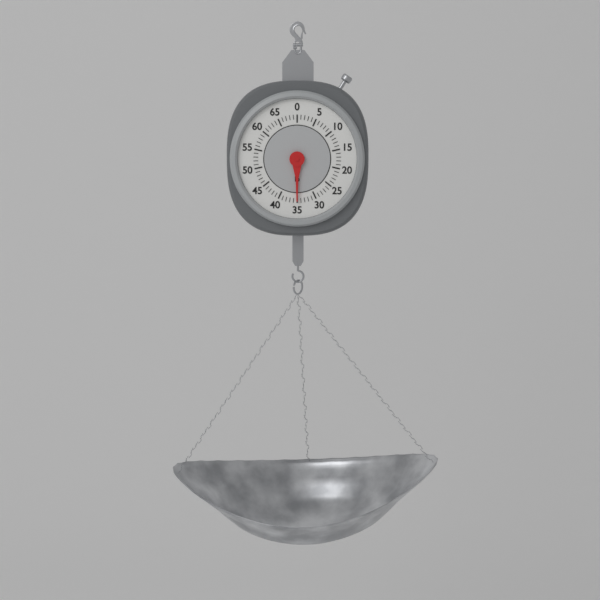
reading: 35 lb
